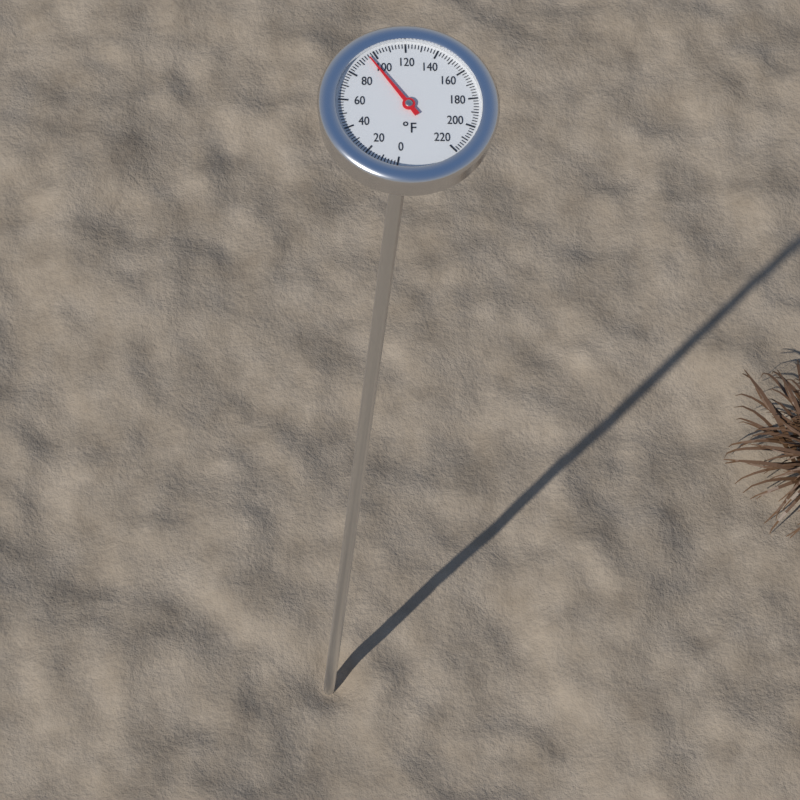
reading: 96 °F
